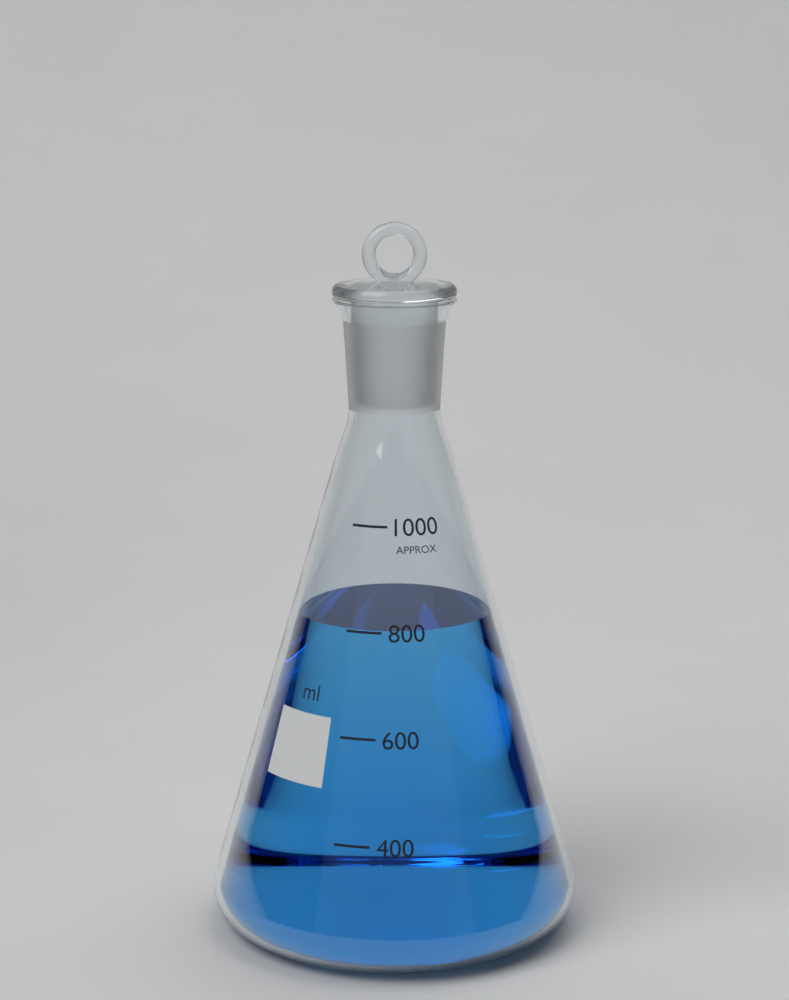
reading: 800 ml
